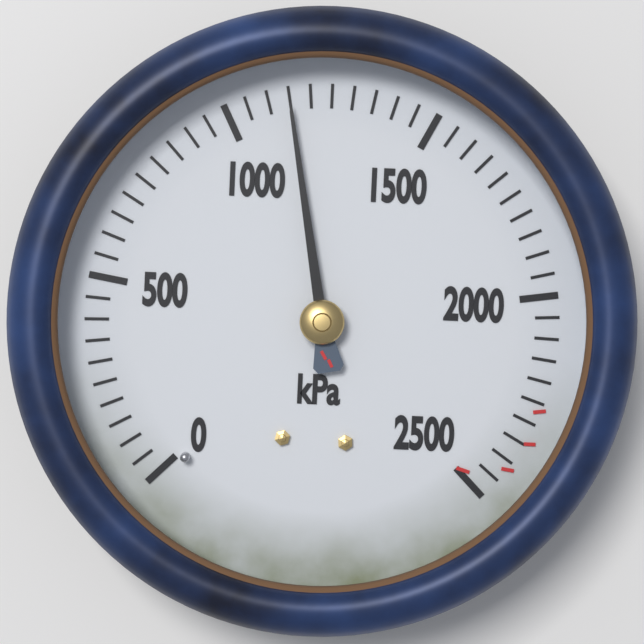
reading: 1150 kPa
